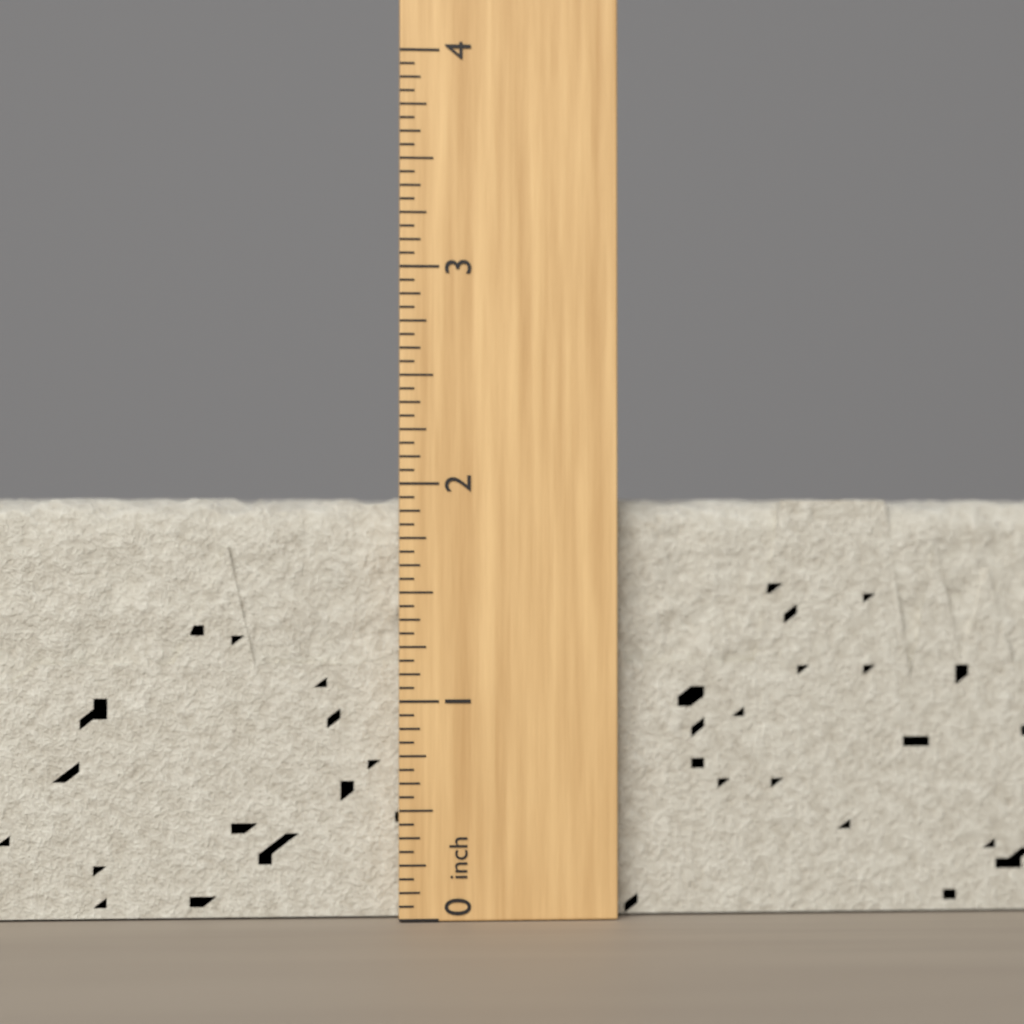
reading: 1.9375 inch
